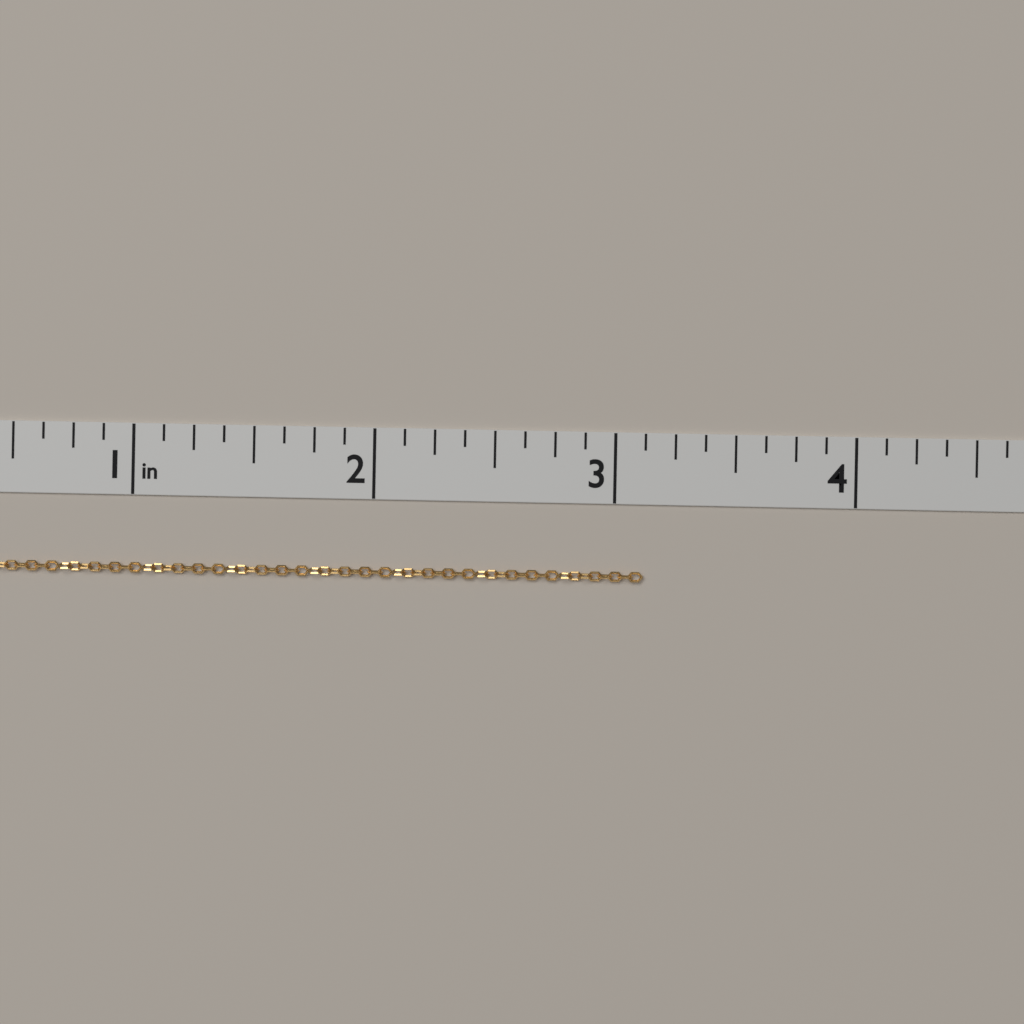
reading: 3.125 in
